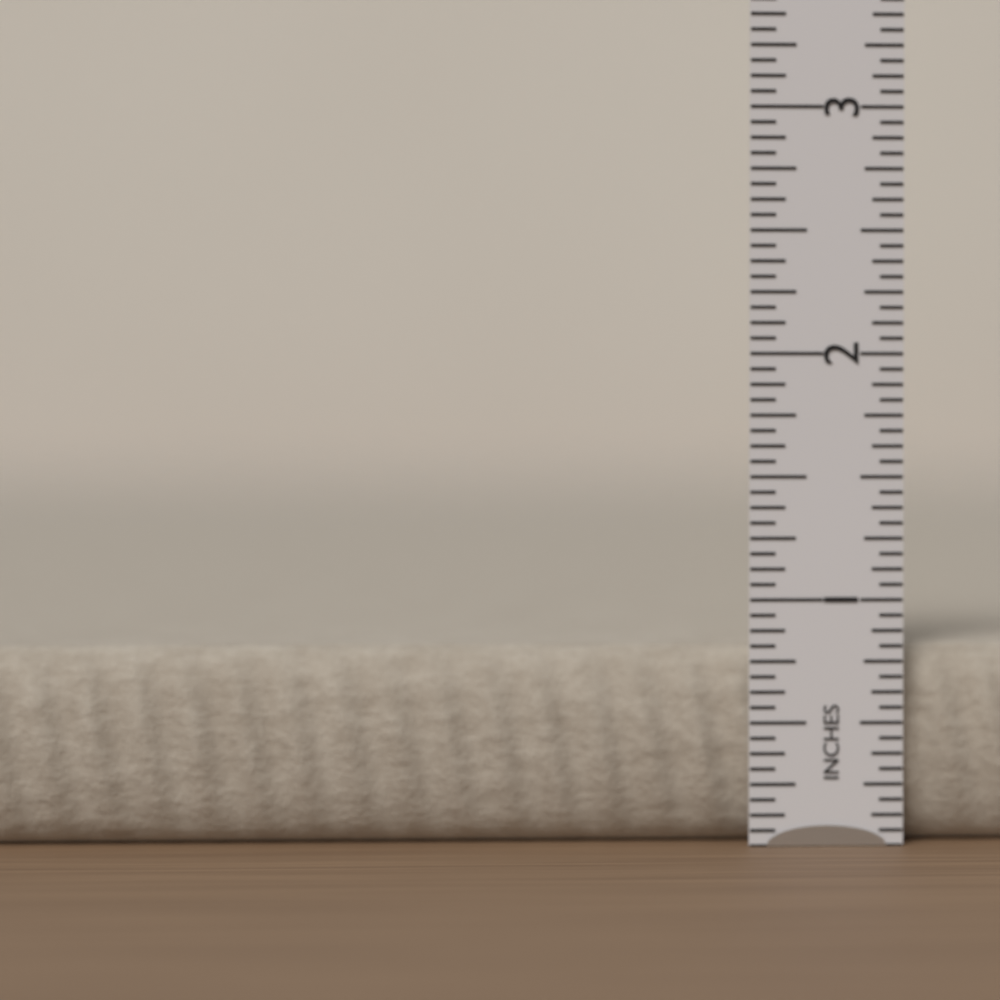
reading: 0.8125 in
